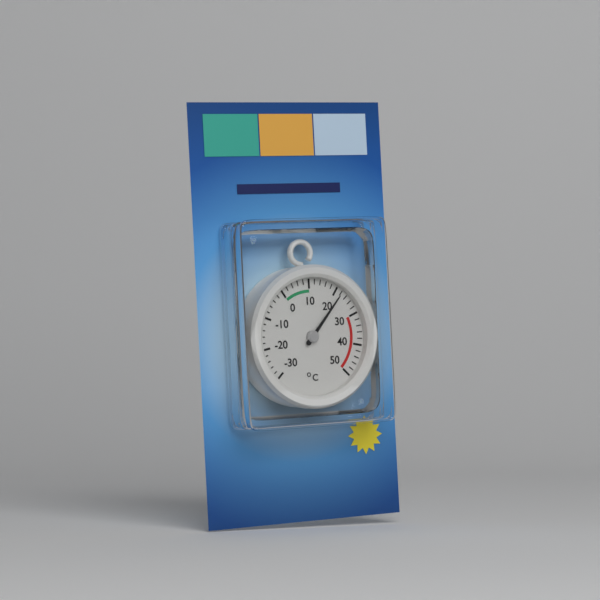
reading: 22 °C
